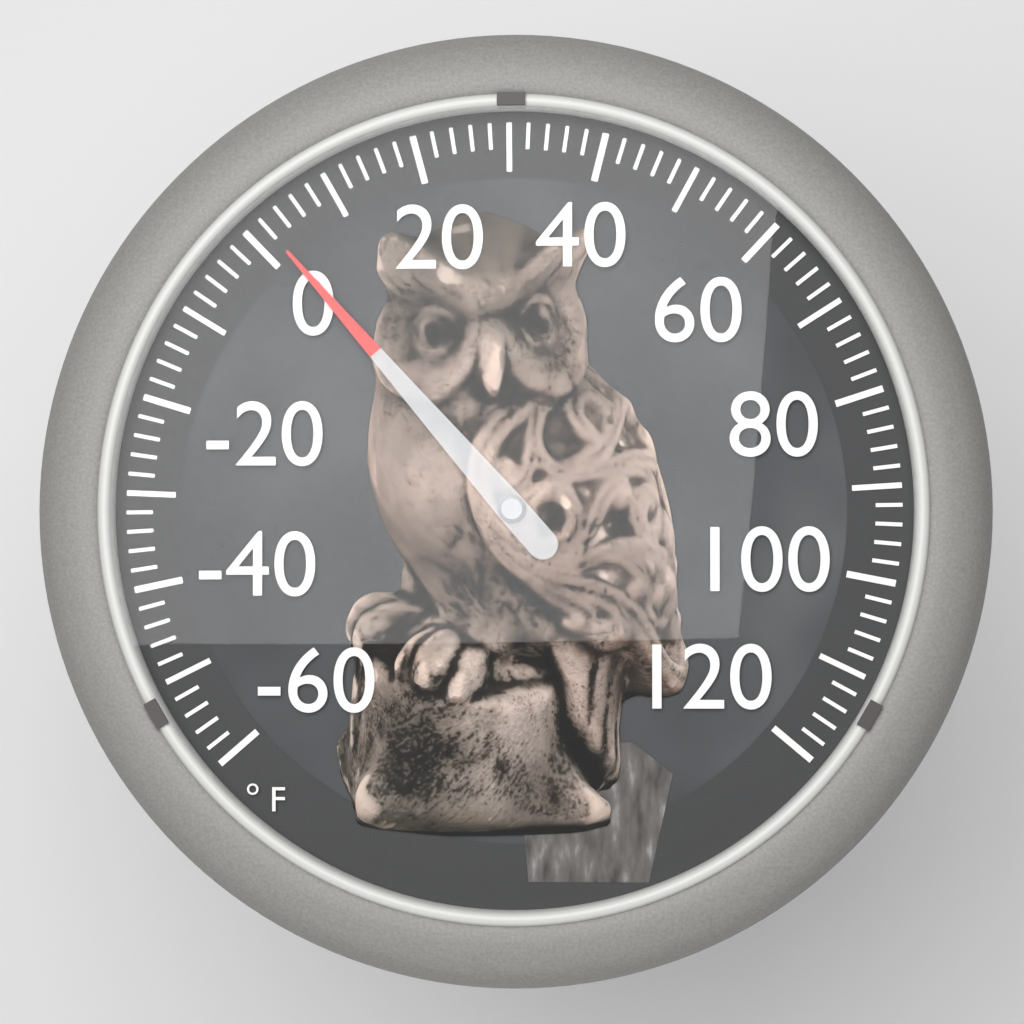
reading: 2 °F
